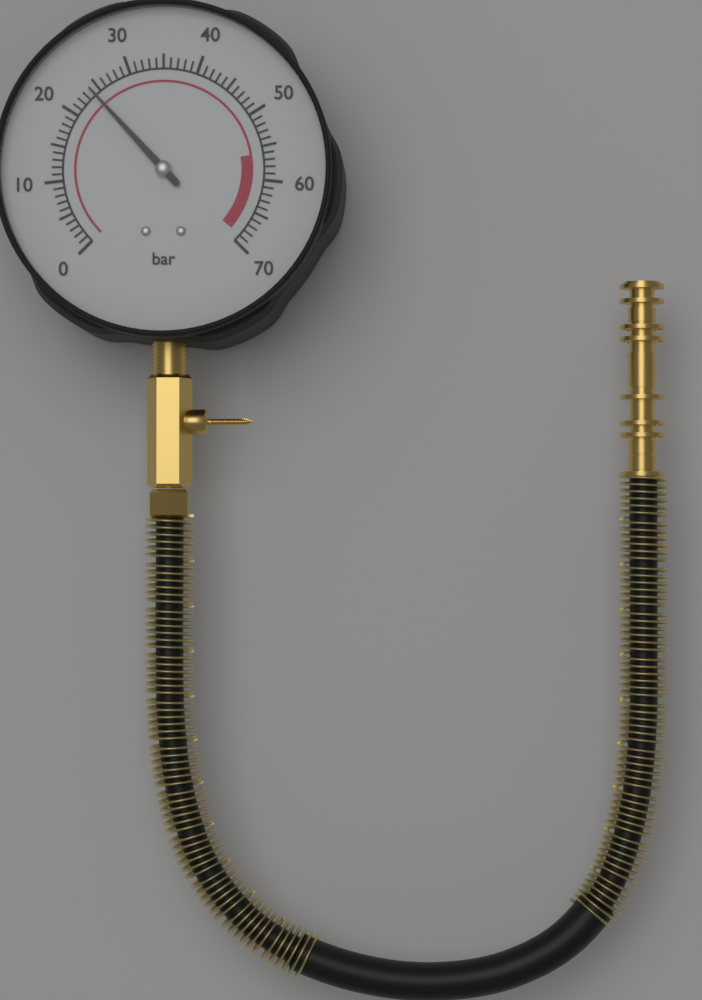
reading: 24 bar
